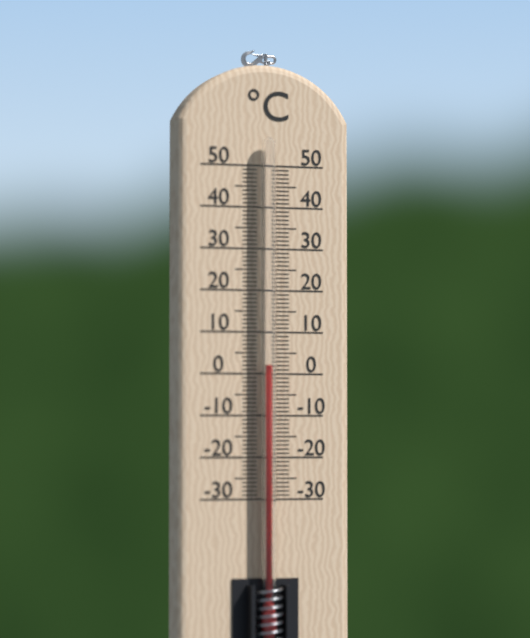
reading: 2 °C
